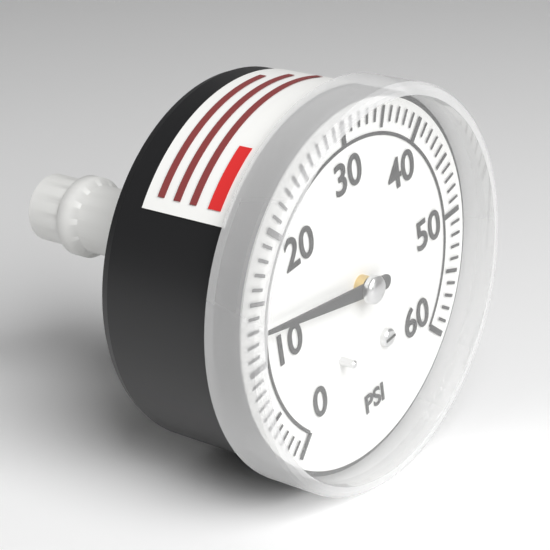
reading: 13 psi
